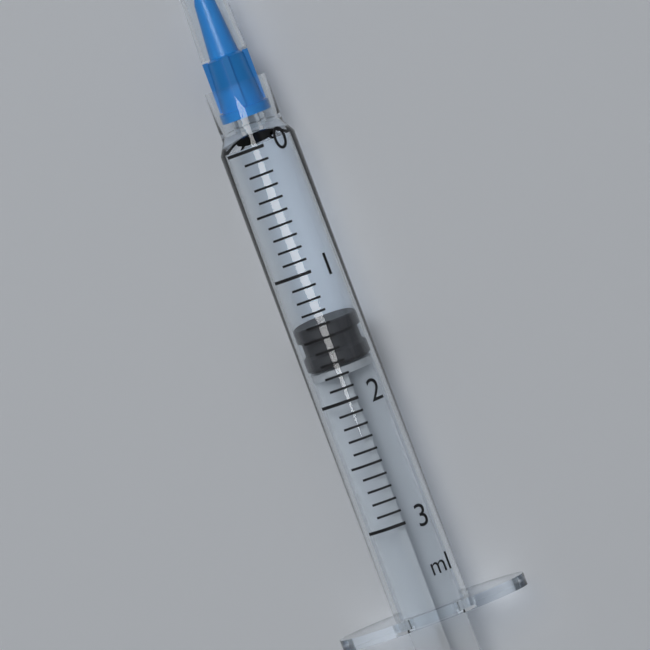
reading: 1.4 ml
